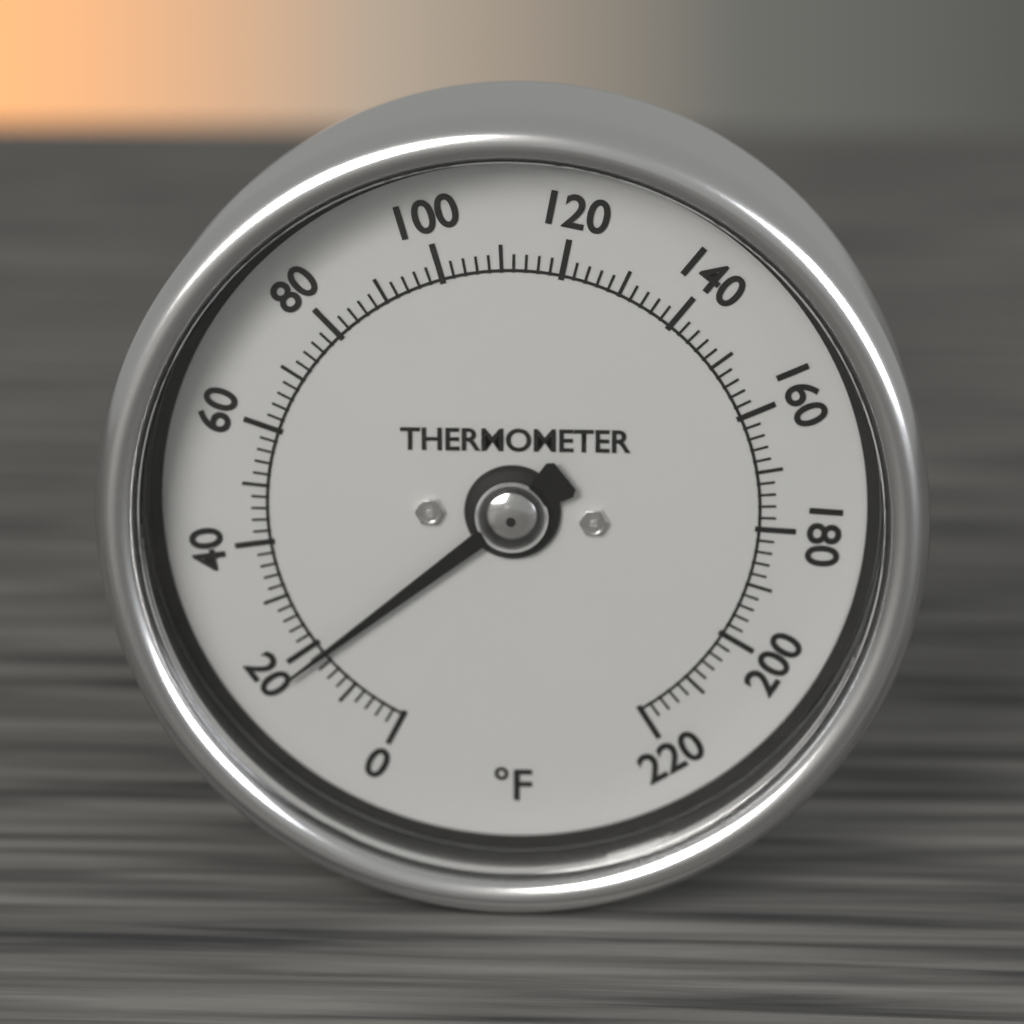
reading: 18 °F
